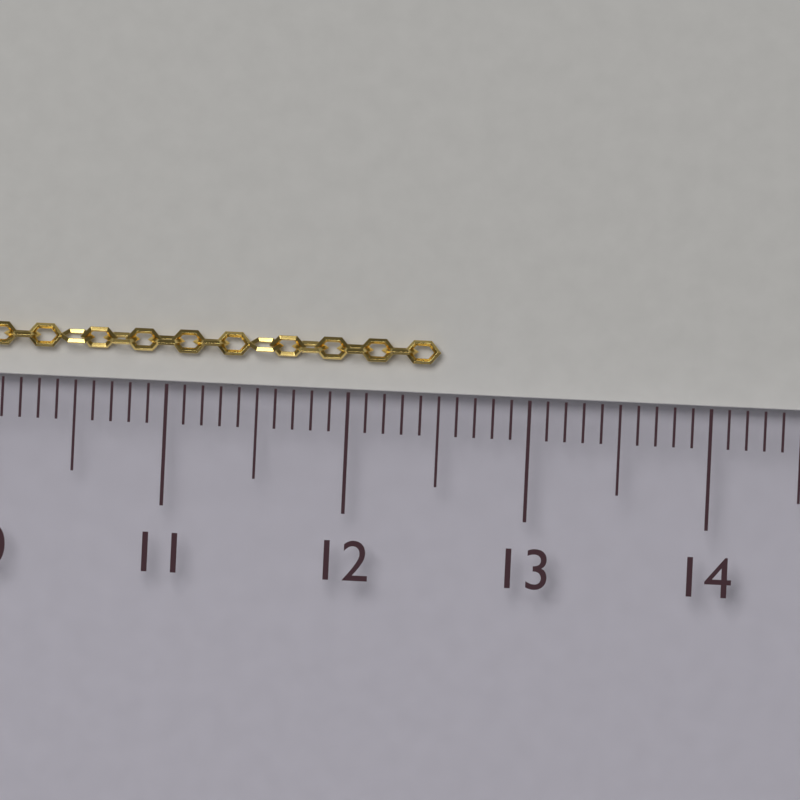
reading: 12.5 cm
